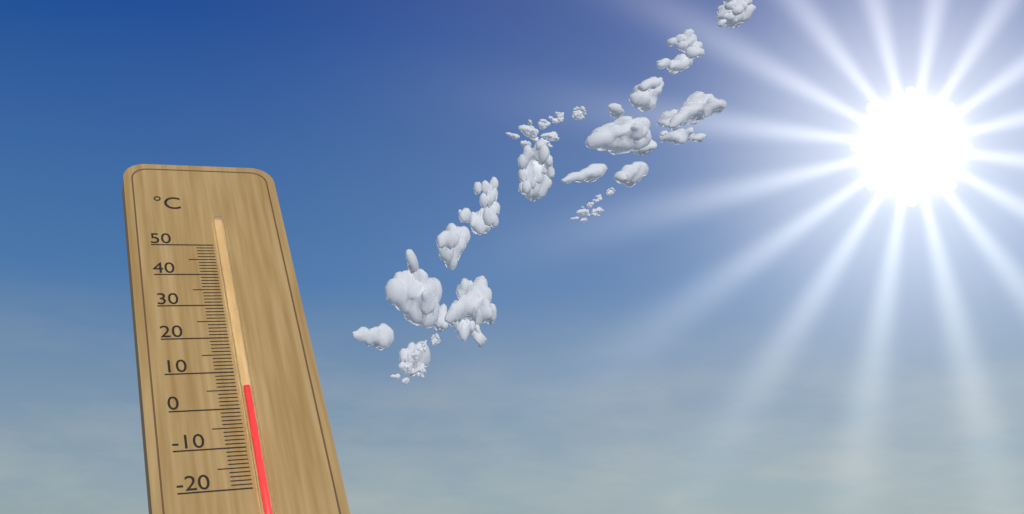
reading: 5 °C
